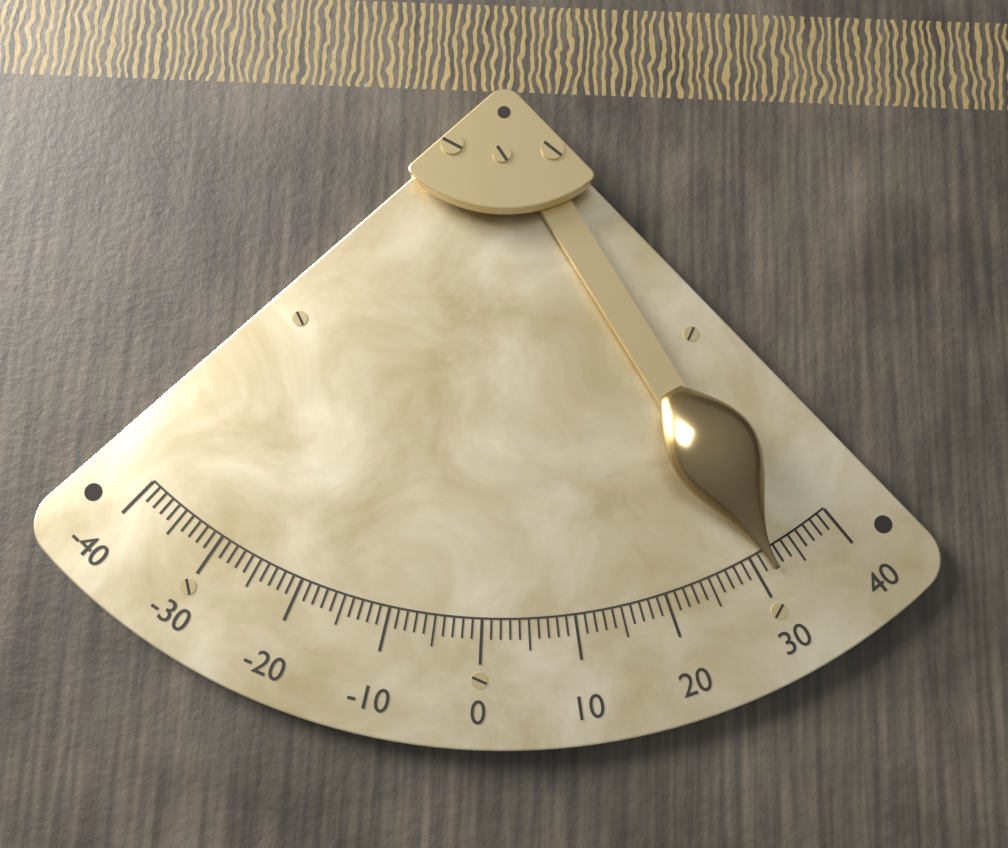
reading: 32 (no unit)
